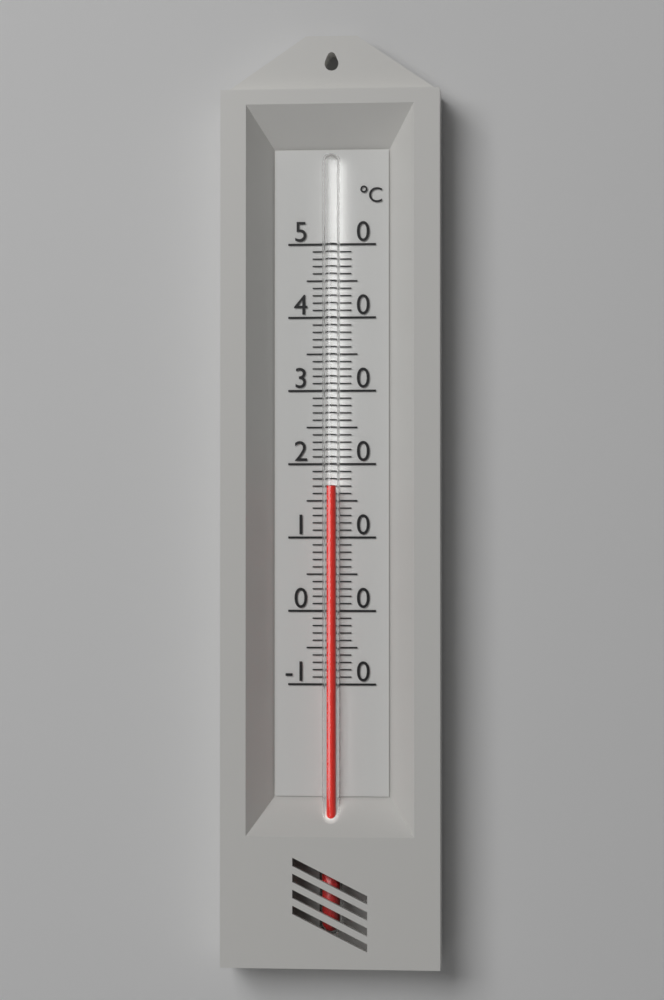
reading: 17 °C
